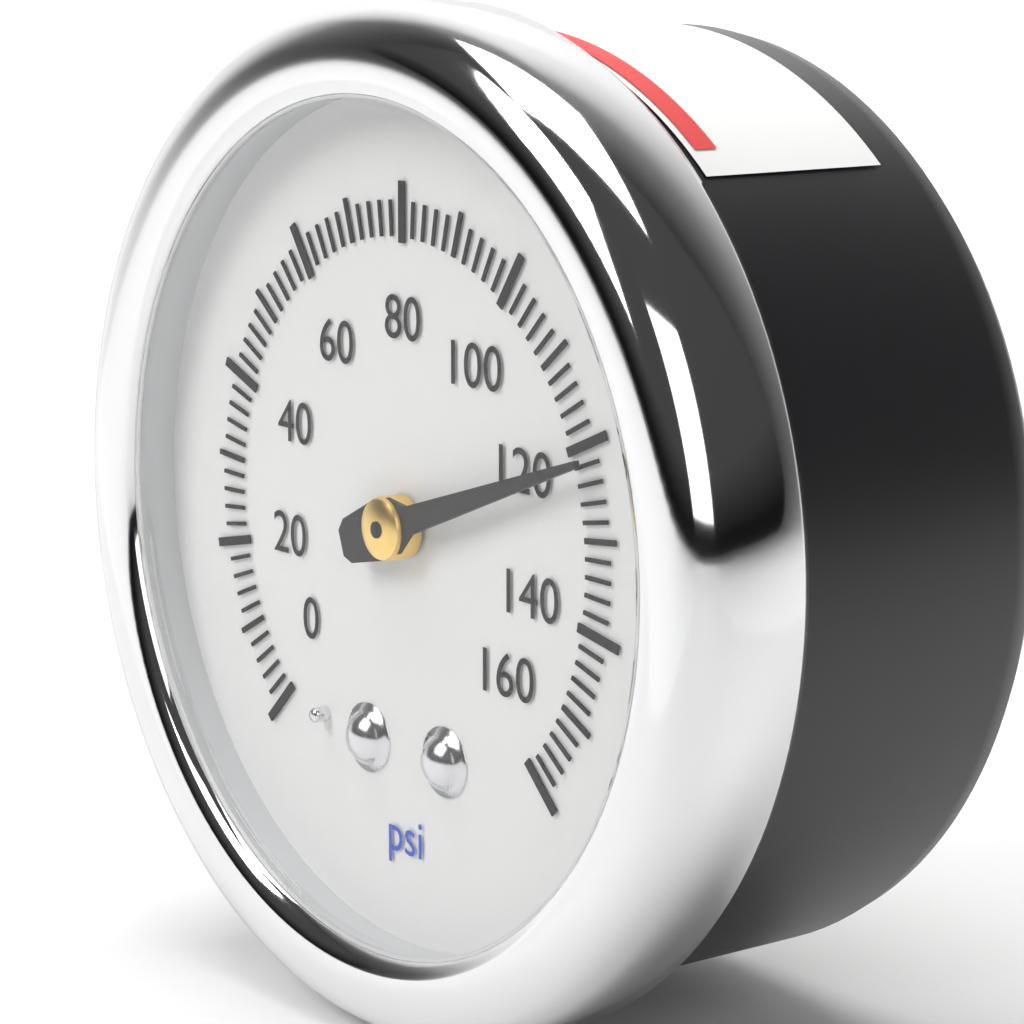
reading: 122 psi
